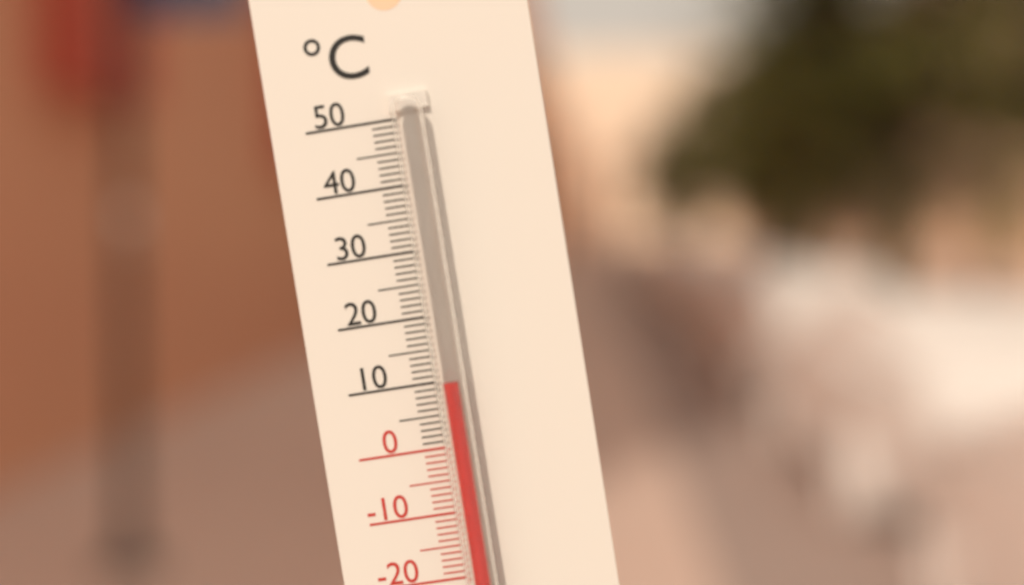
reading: 10 °C
